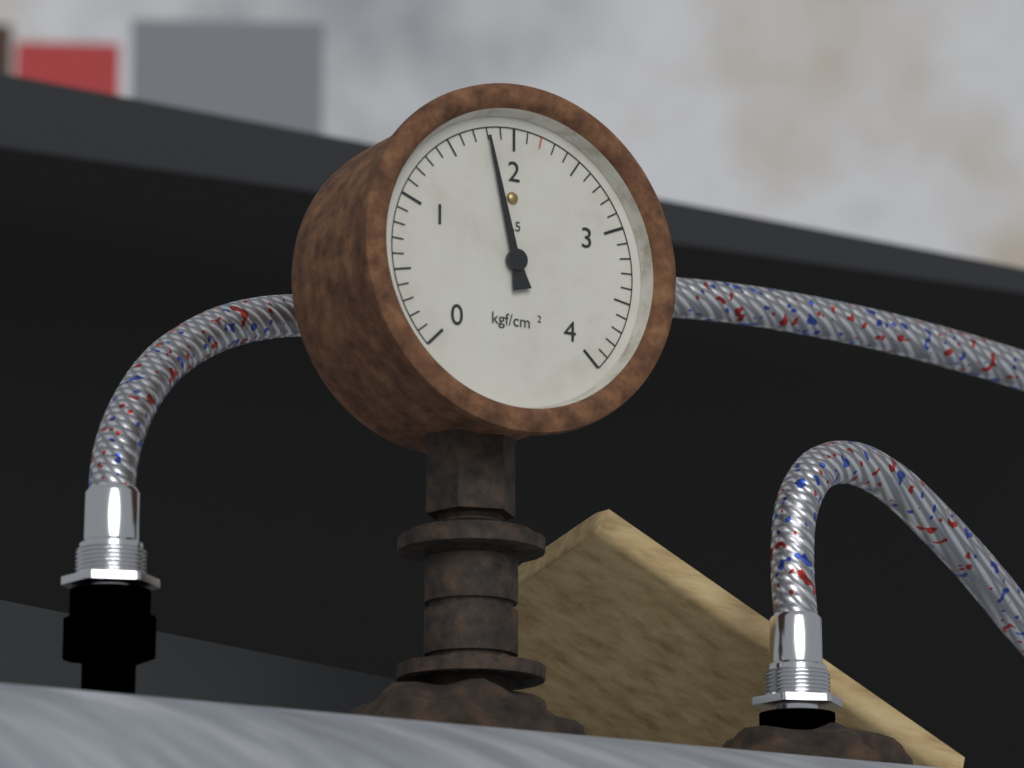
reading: 1.8 kgf/cm²
